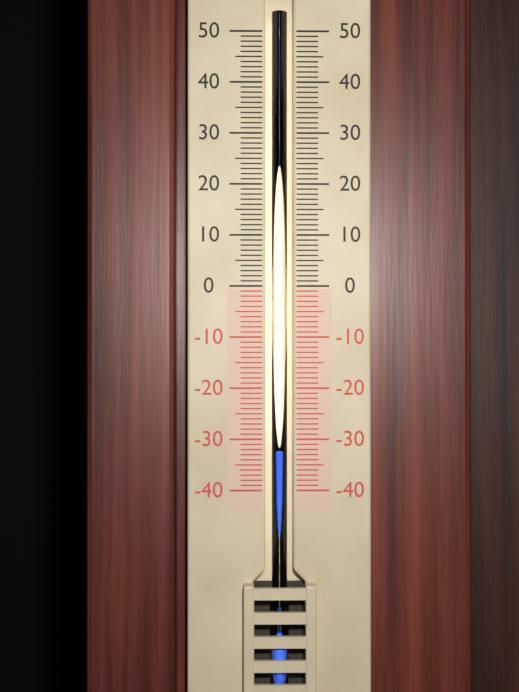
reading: -32 (no unit)
